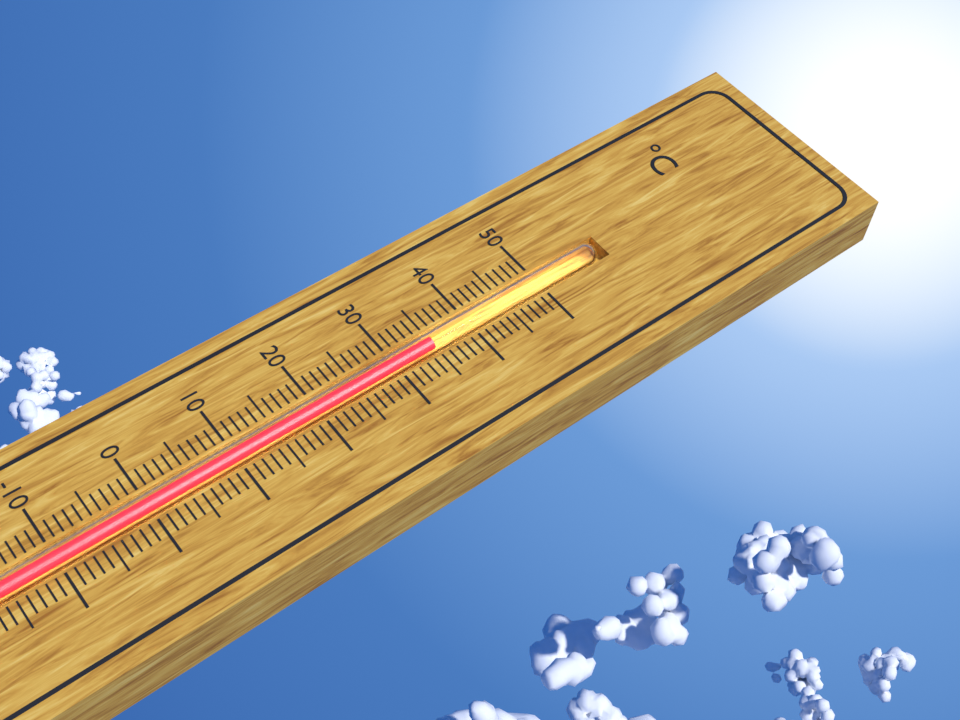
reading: 35 °C
